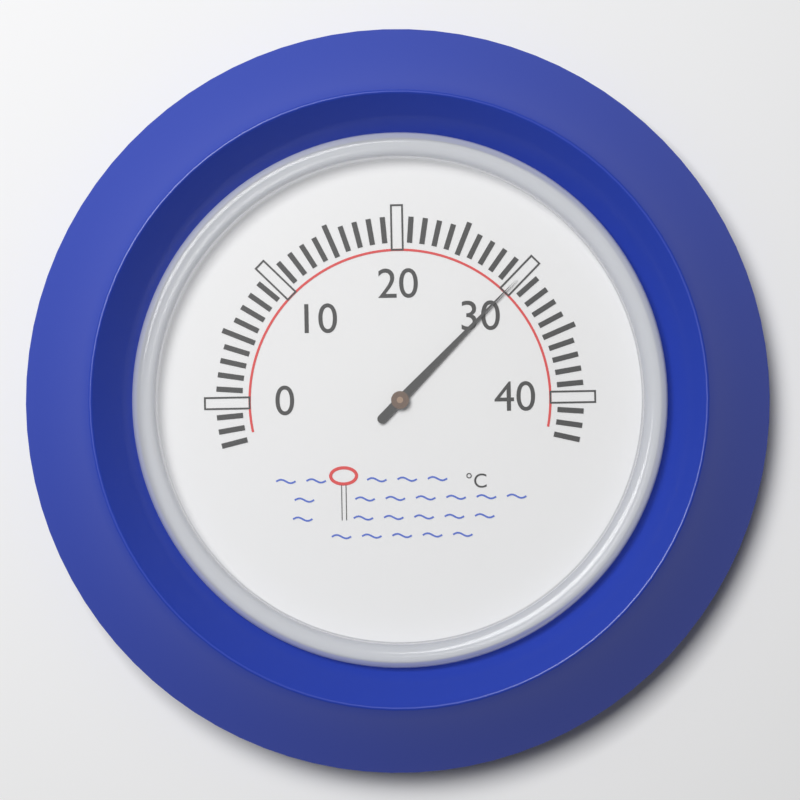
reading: 30 °C
